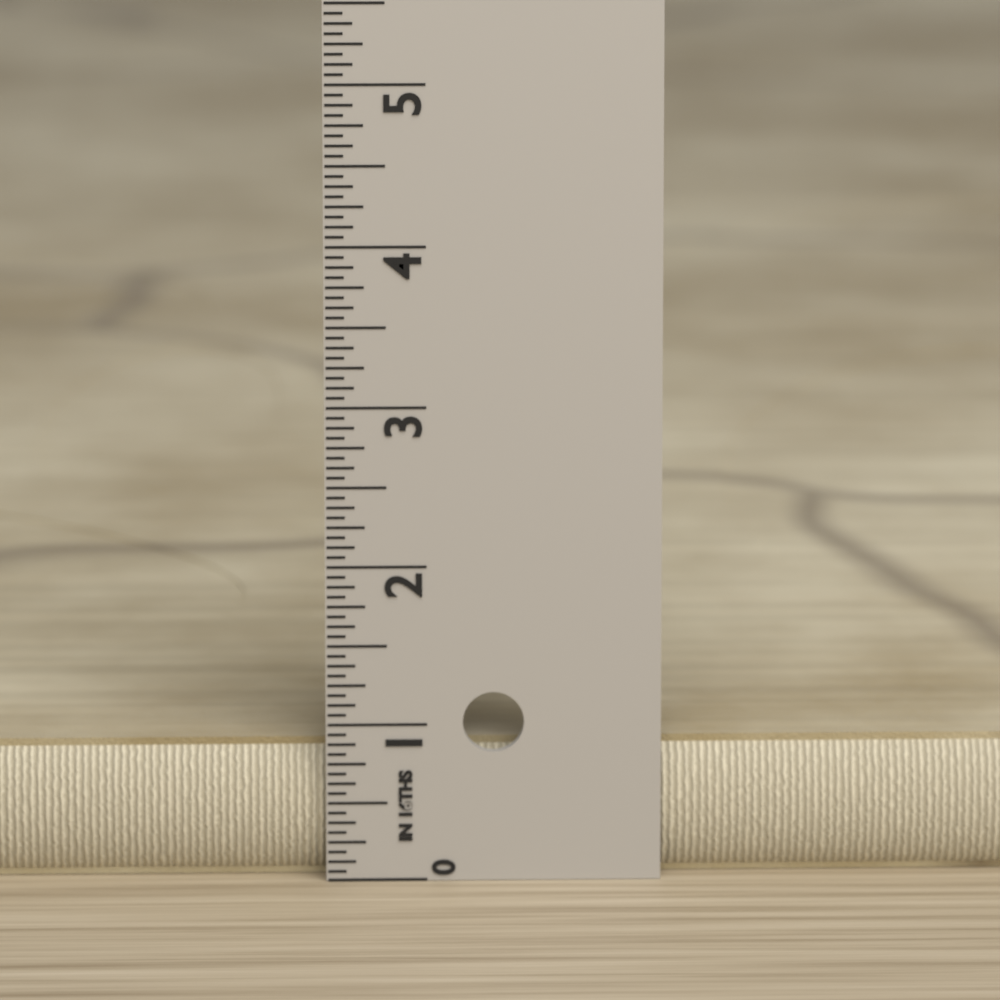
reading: 0.8750 in
